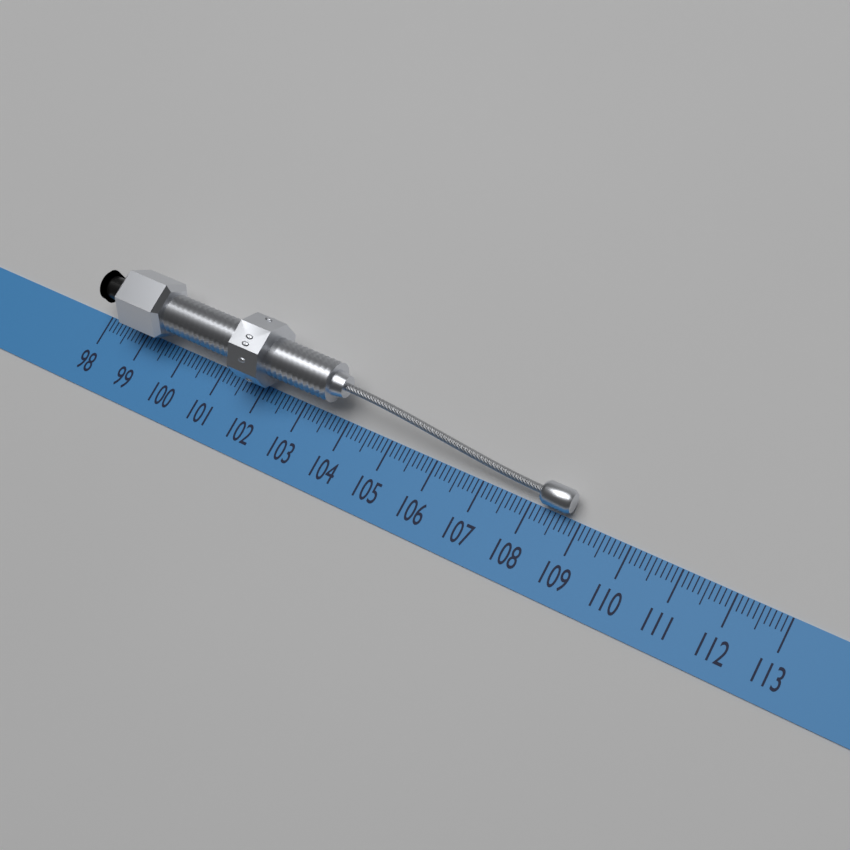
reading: 108.8 (no unit)
